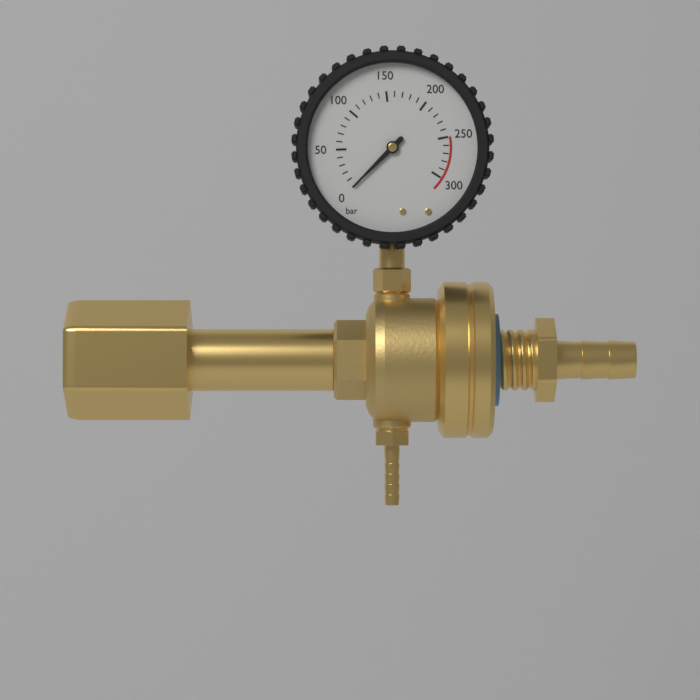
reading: 0 bar
